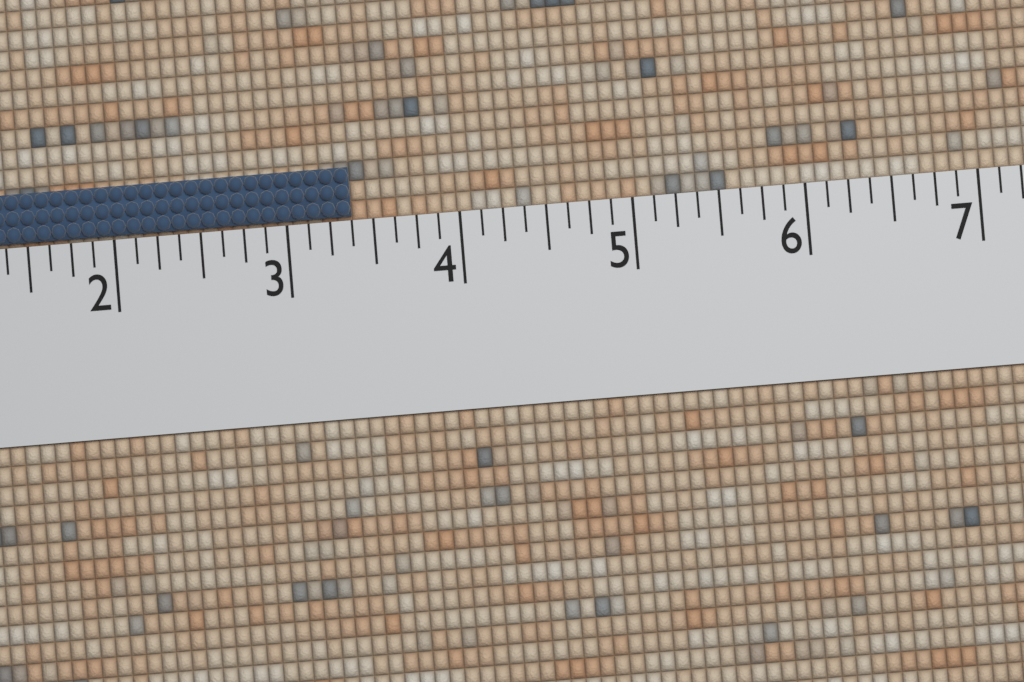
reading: 3.375 (no unit)
